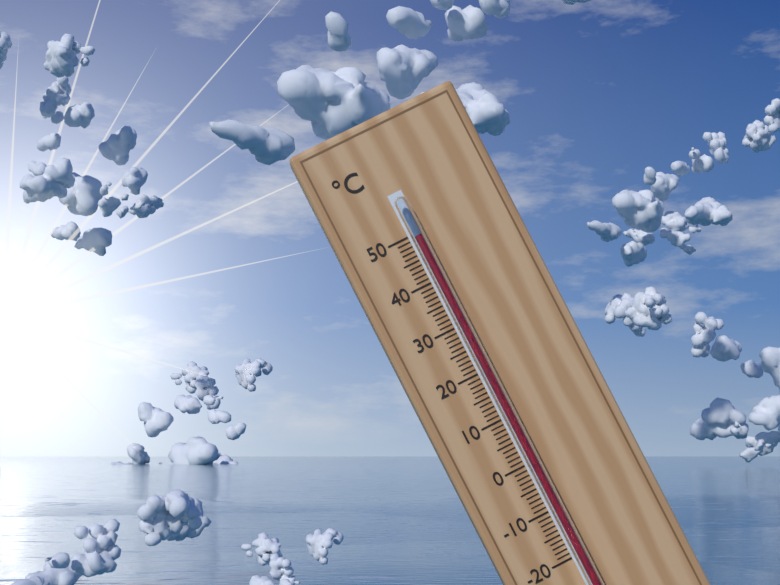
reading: 49 °C
